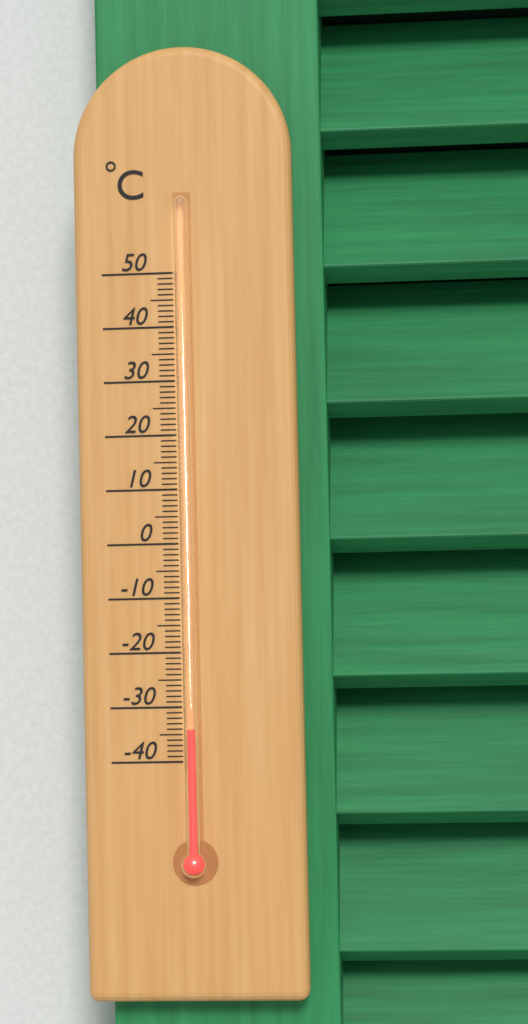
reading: -34 °C
